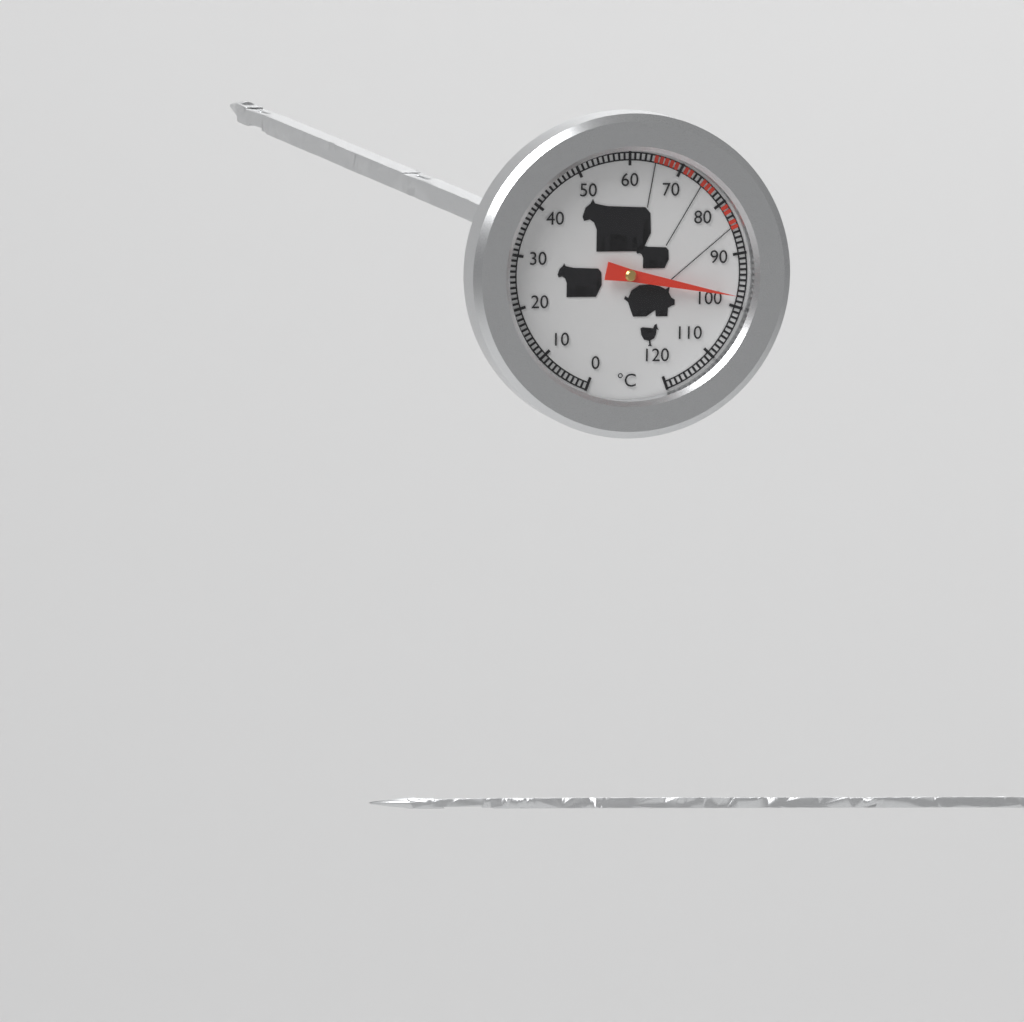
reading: 98 °C
